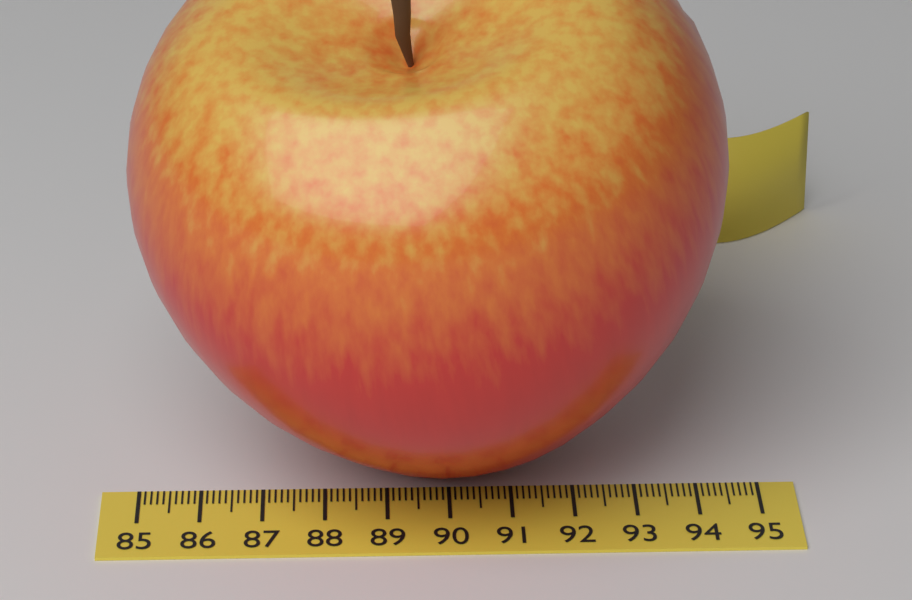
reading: 94.4 (no unit)
